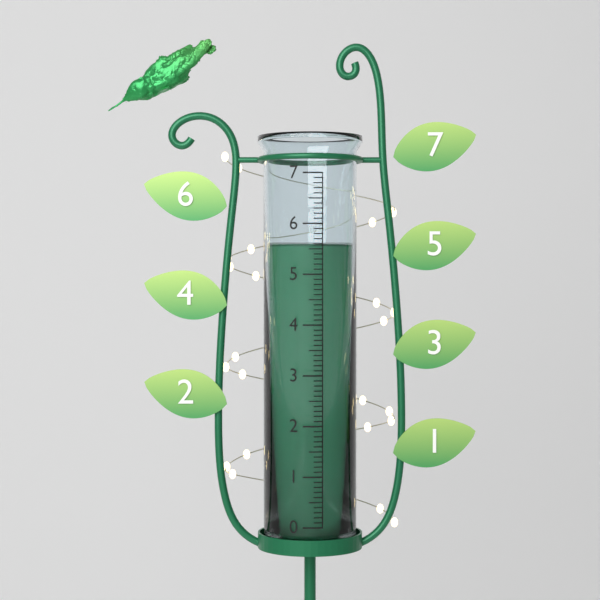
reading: 5.6 (no unit)
